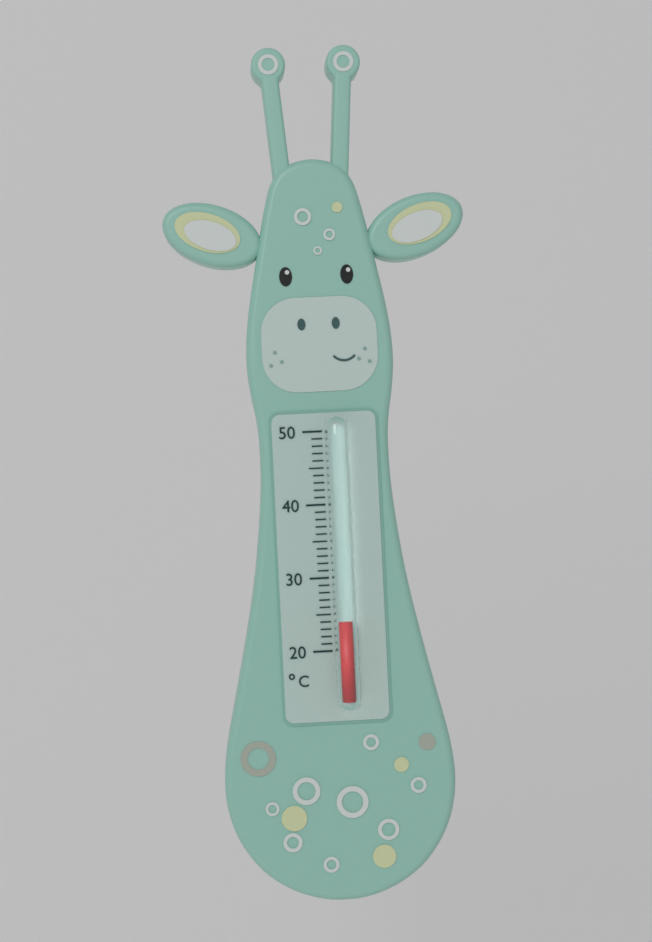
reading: 24 °C
